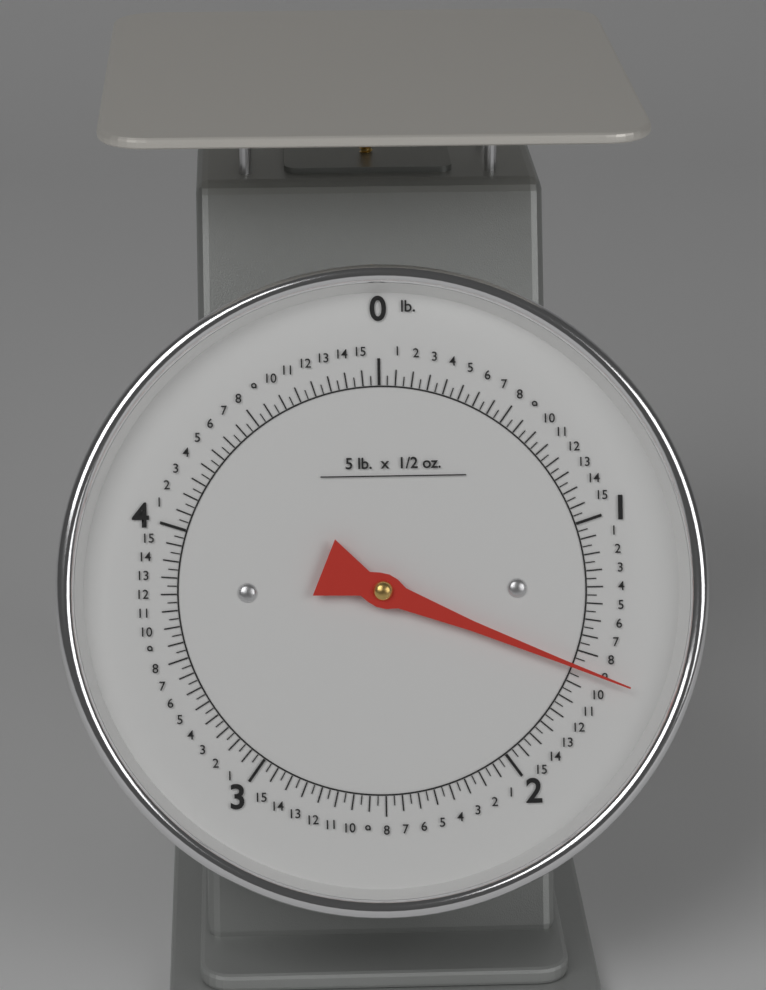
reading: 1.56250 lb
